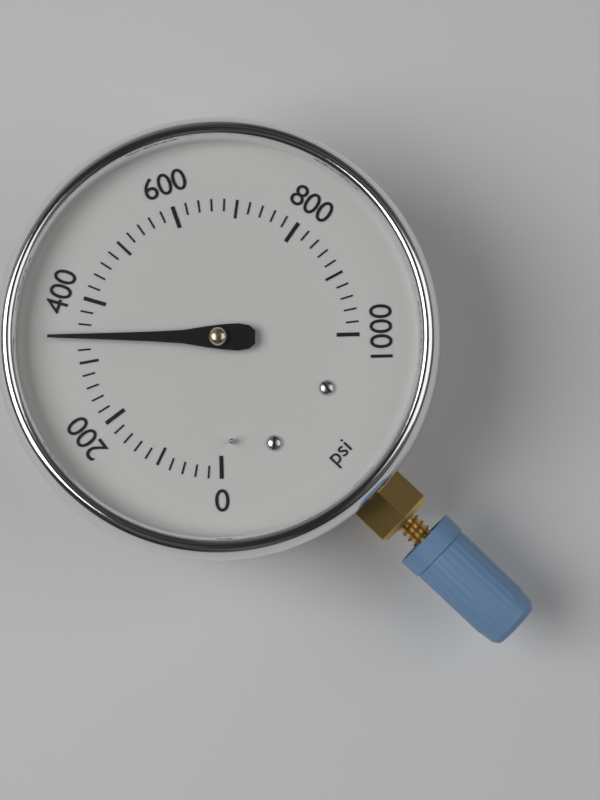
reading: 340 psi
